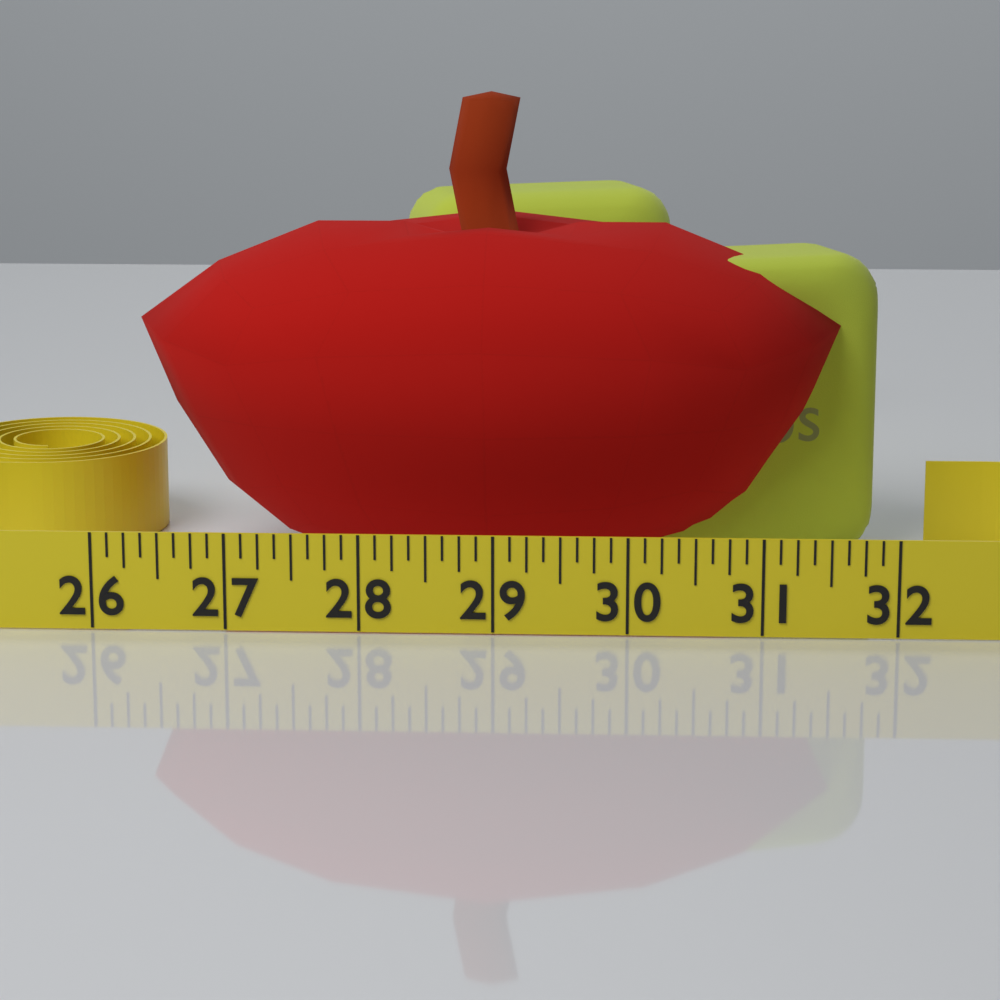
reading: 31.750 (no unit)
